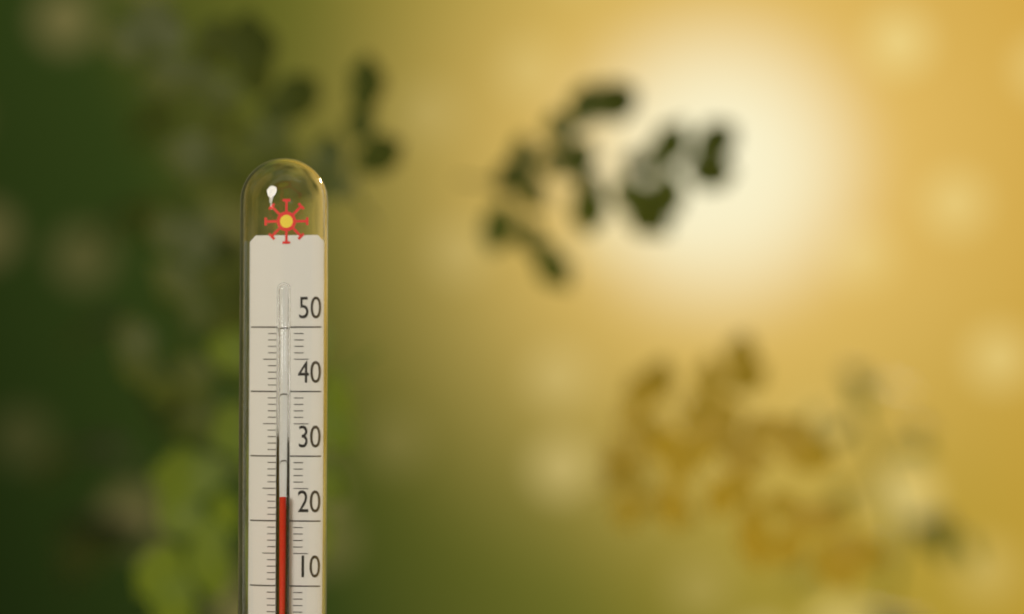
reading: 24 °C
